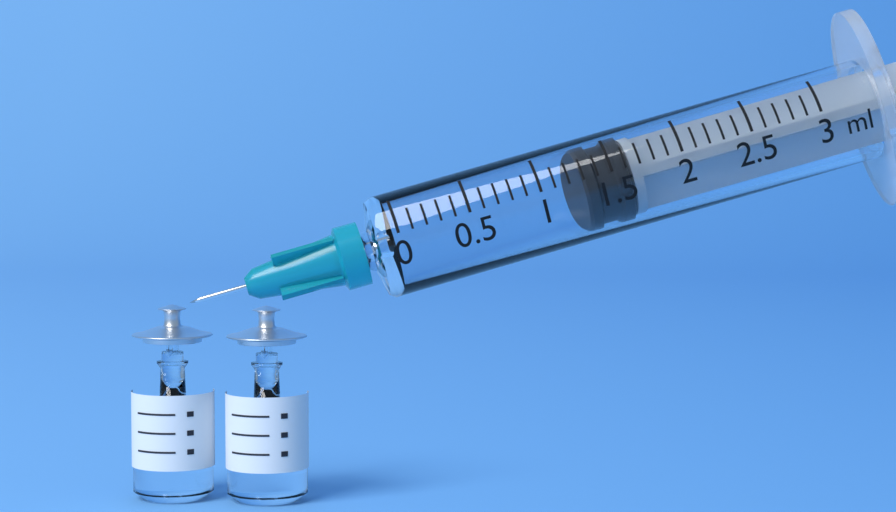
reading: 1.3 ml
